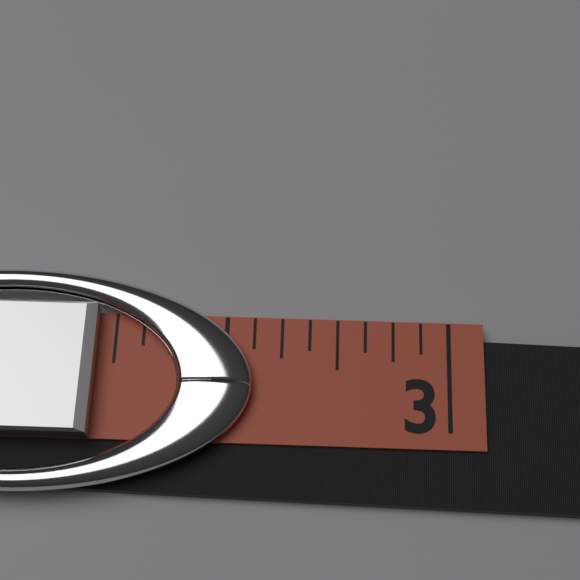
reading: 2.125 in
